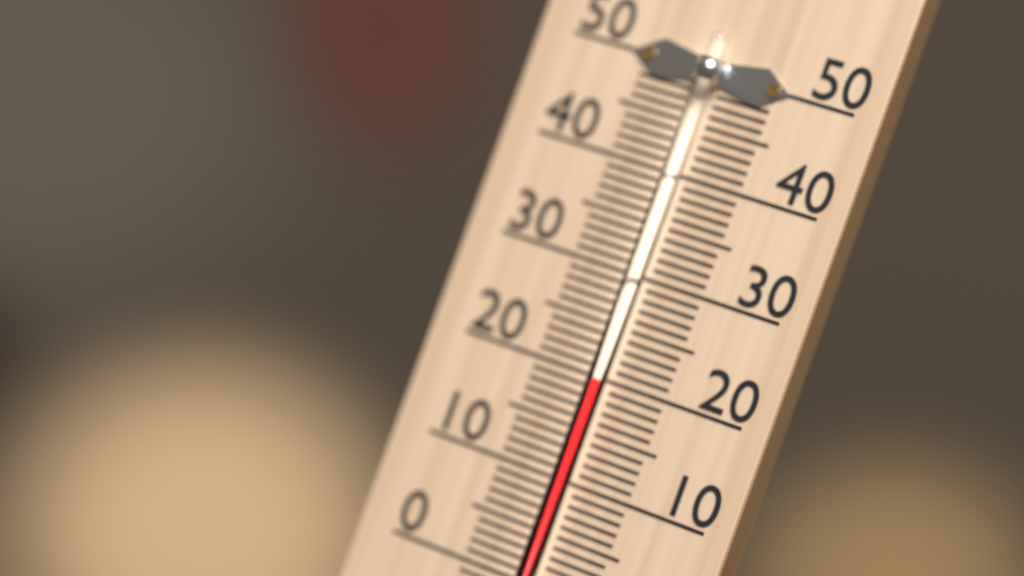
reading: 20 °C
